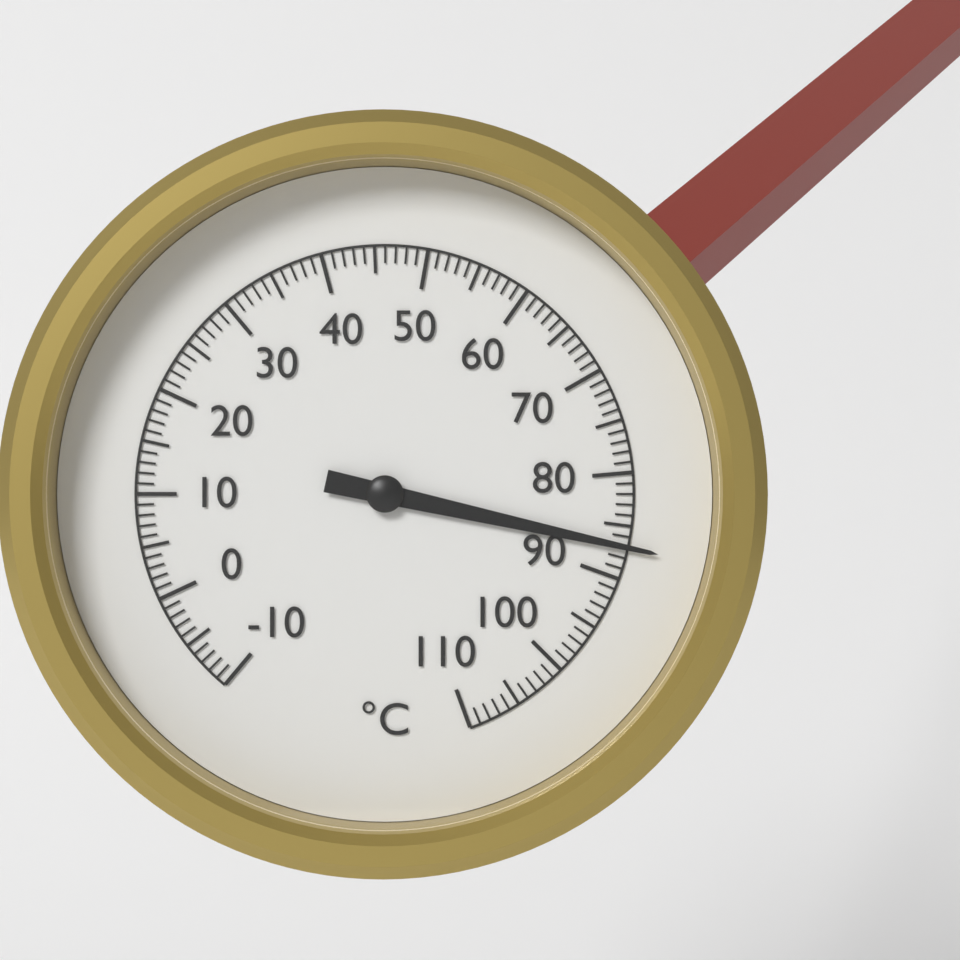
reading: 87 °C
